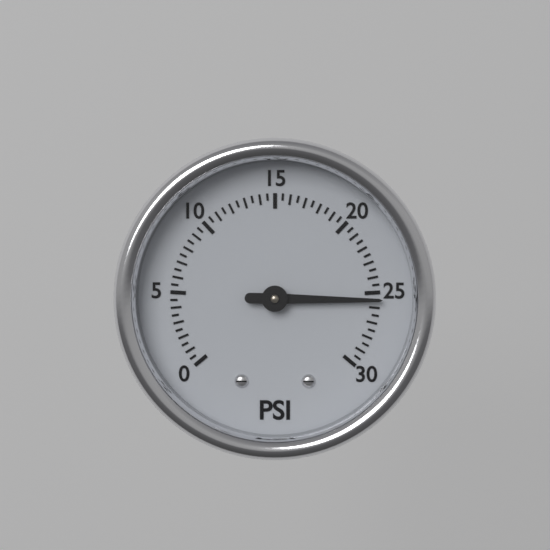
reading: 25.5 psi
